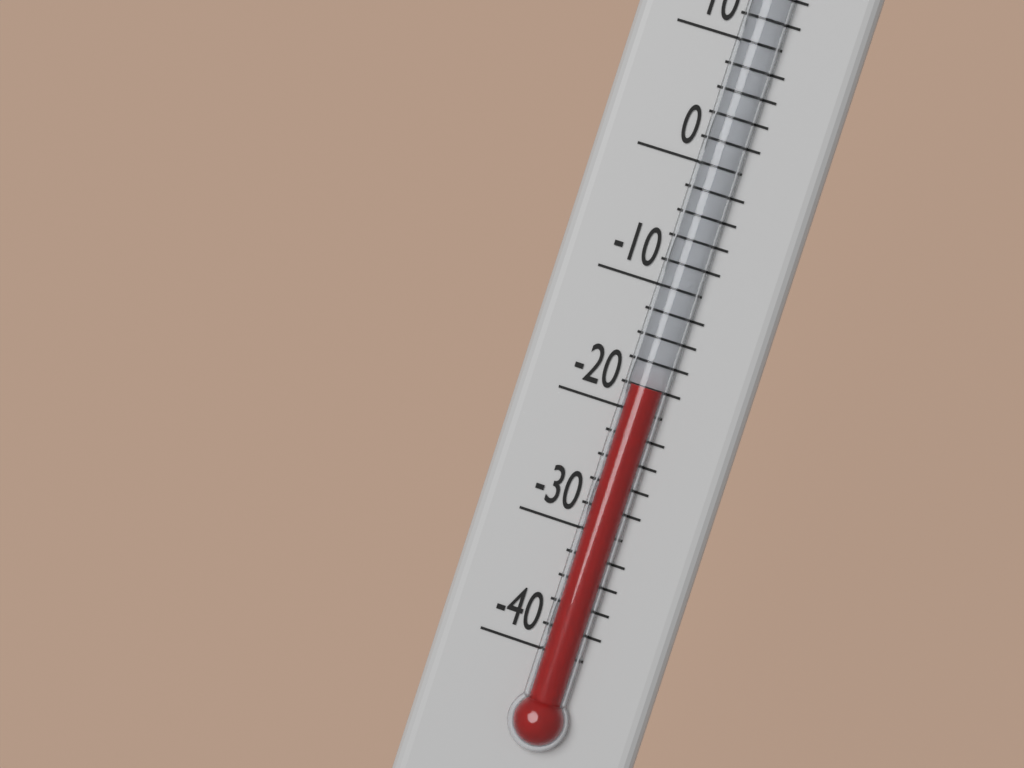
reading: -18 °F
